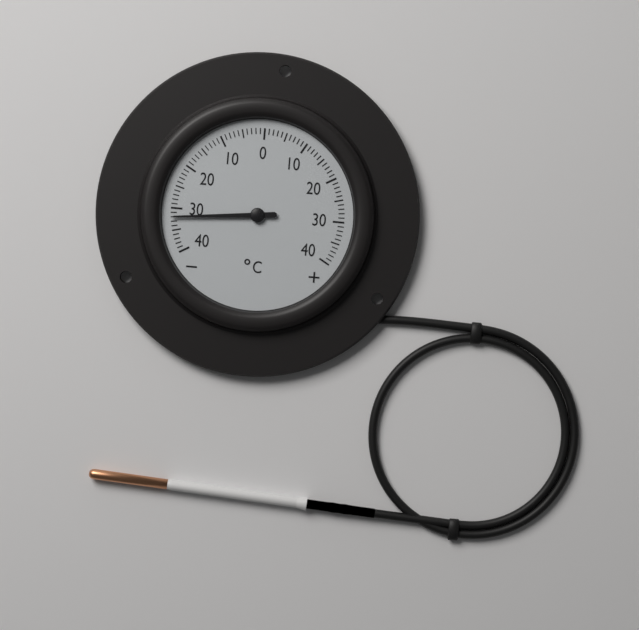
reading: -32 °C
